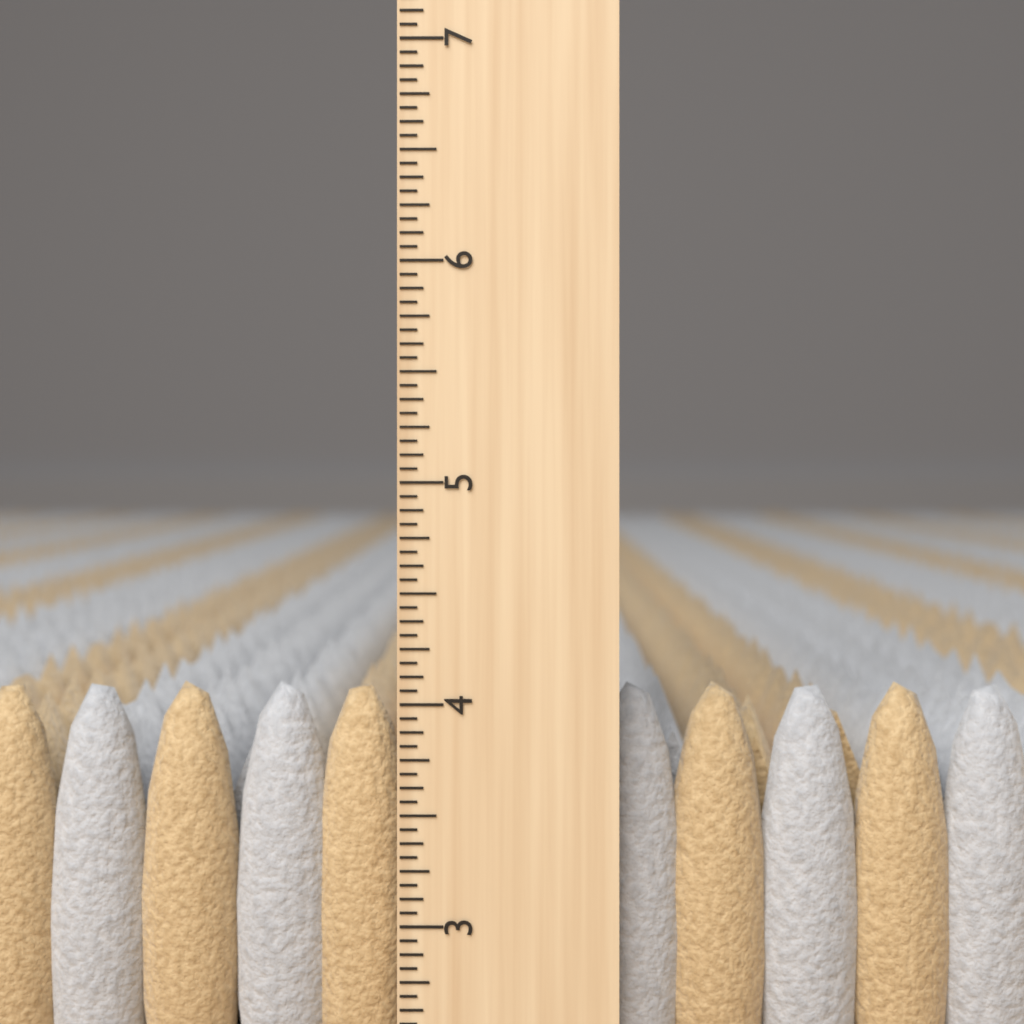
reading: 4.0625 inch
